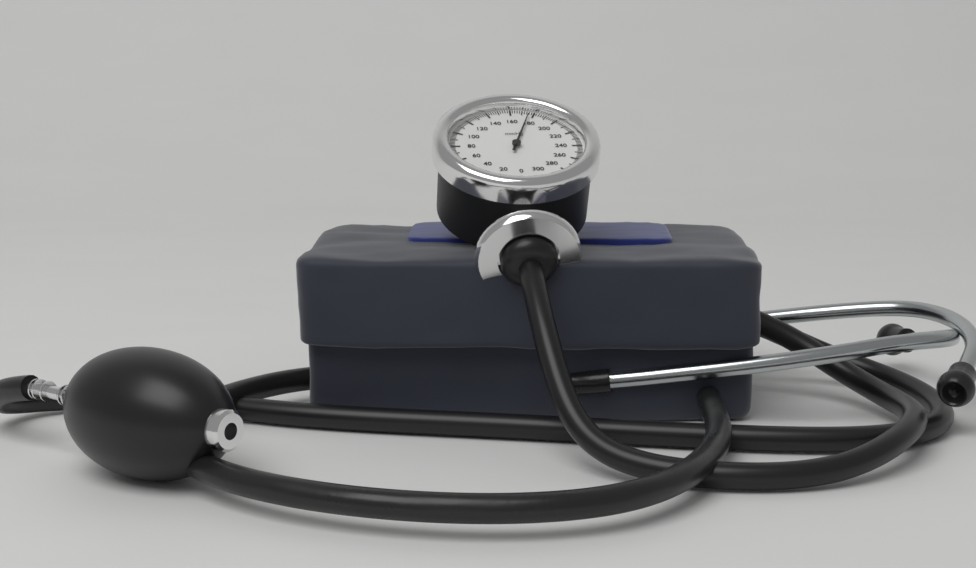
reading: 176 mmHg
